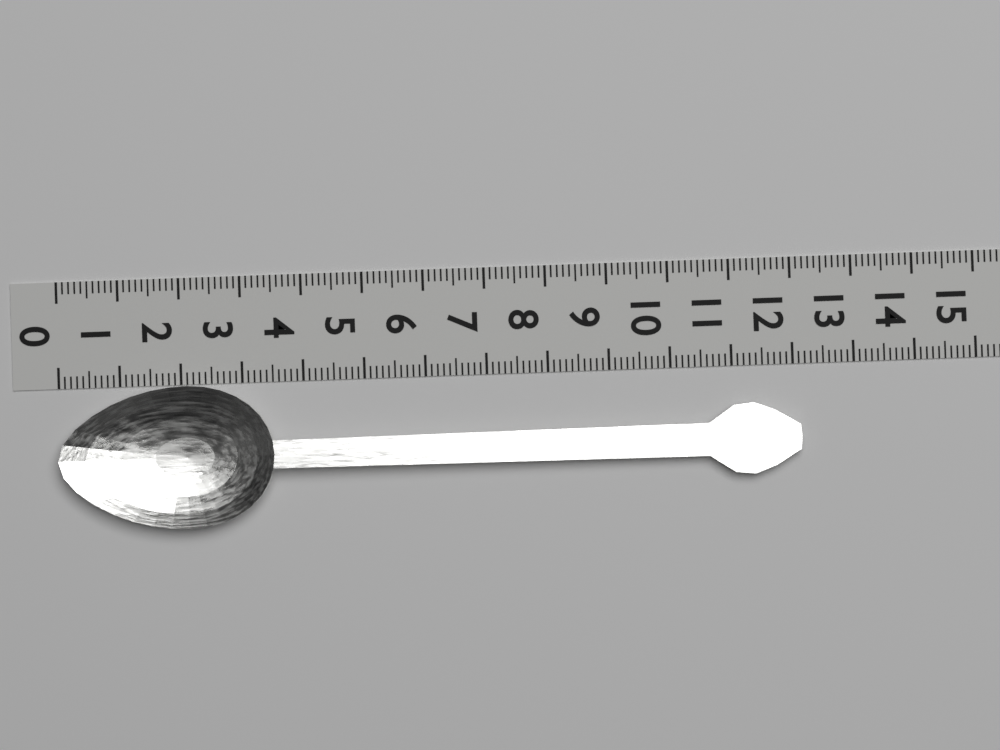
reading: 12.1 (no unit)
